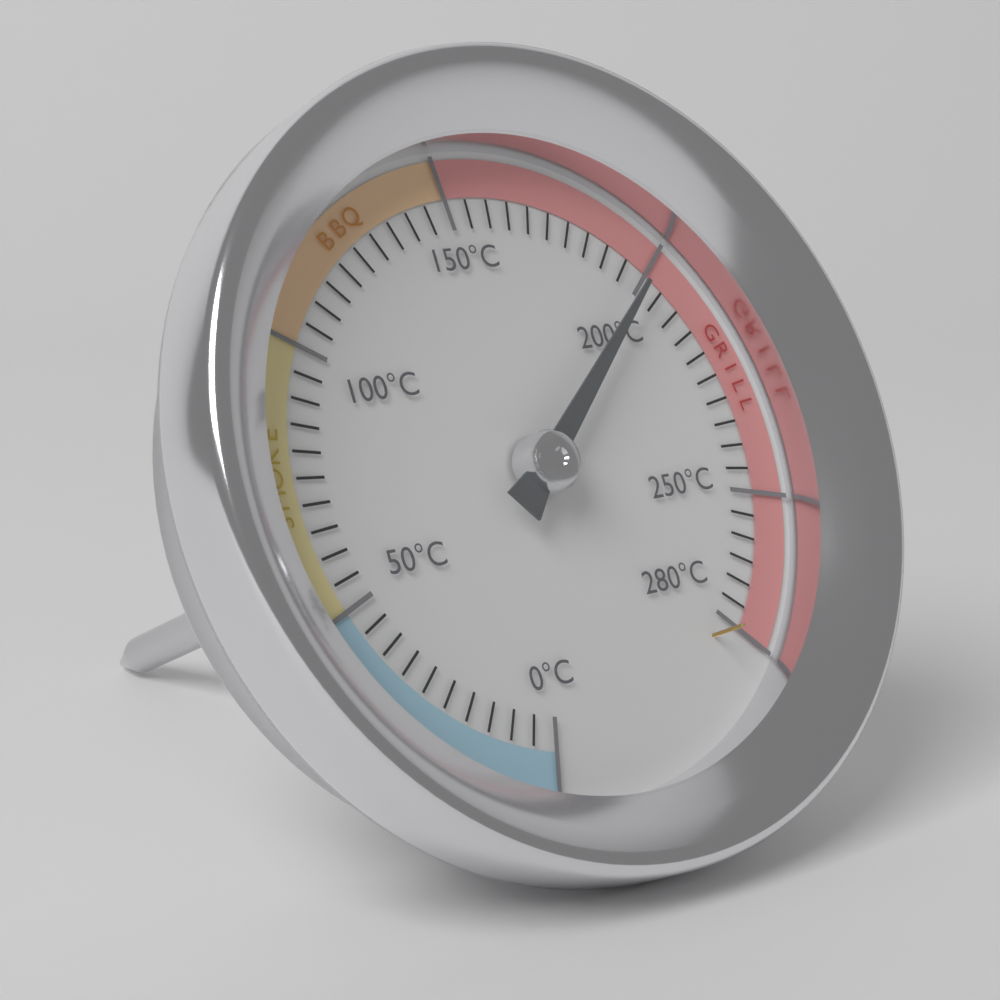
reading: 200 °C
